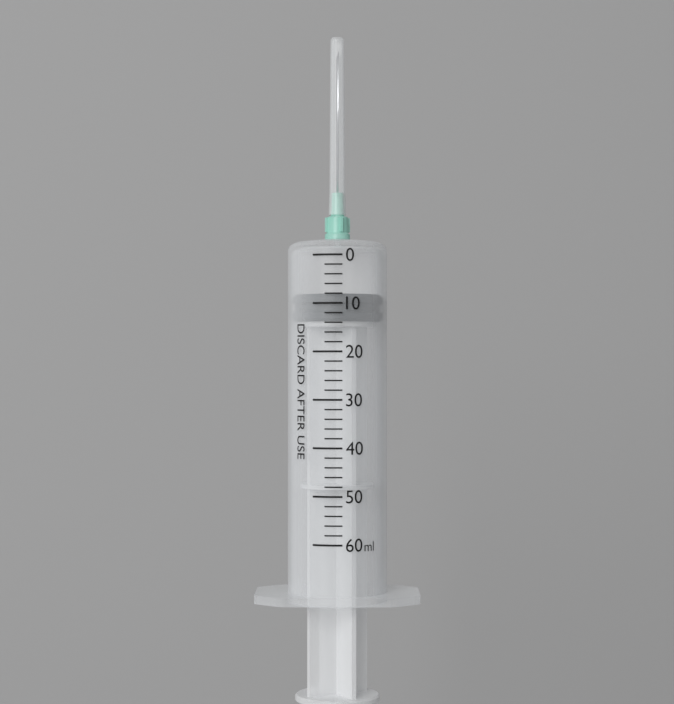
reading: 8 ml
